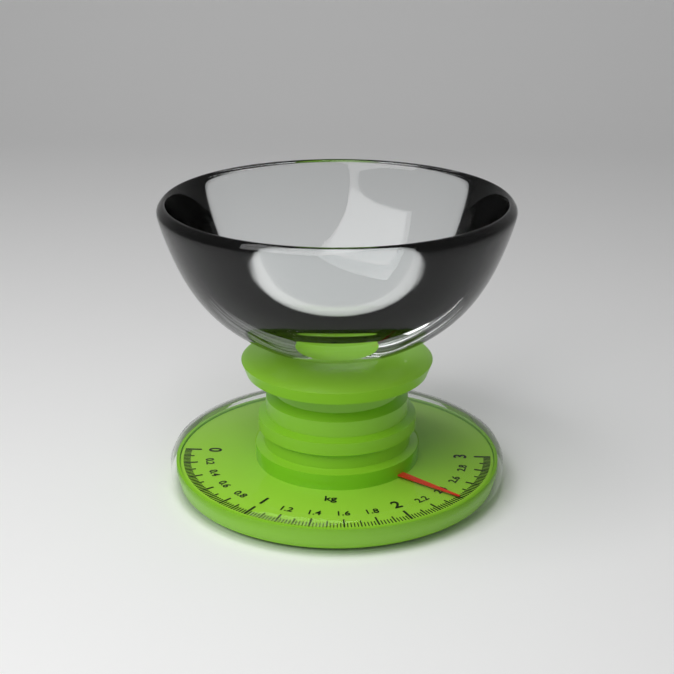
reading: 2.38 kg
